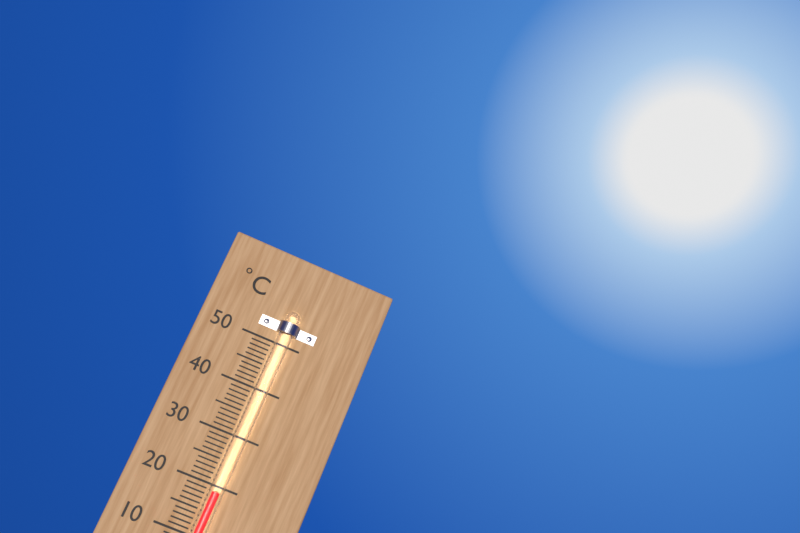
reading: 19 °C
